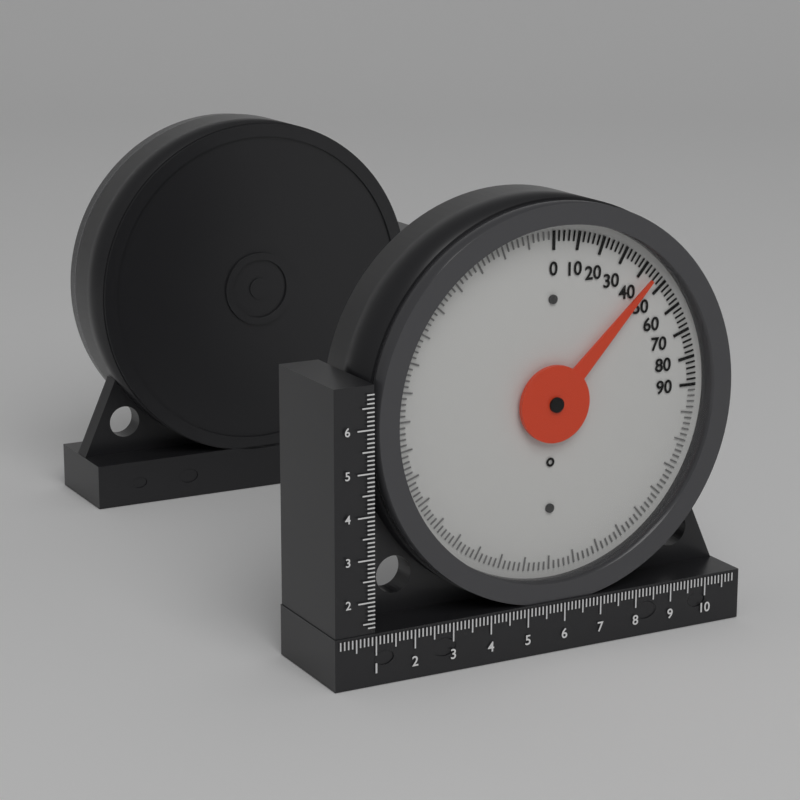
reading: 45 °
